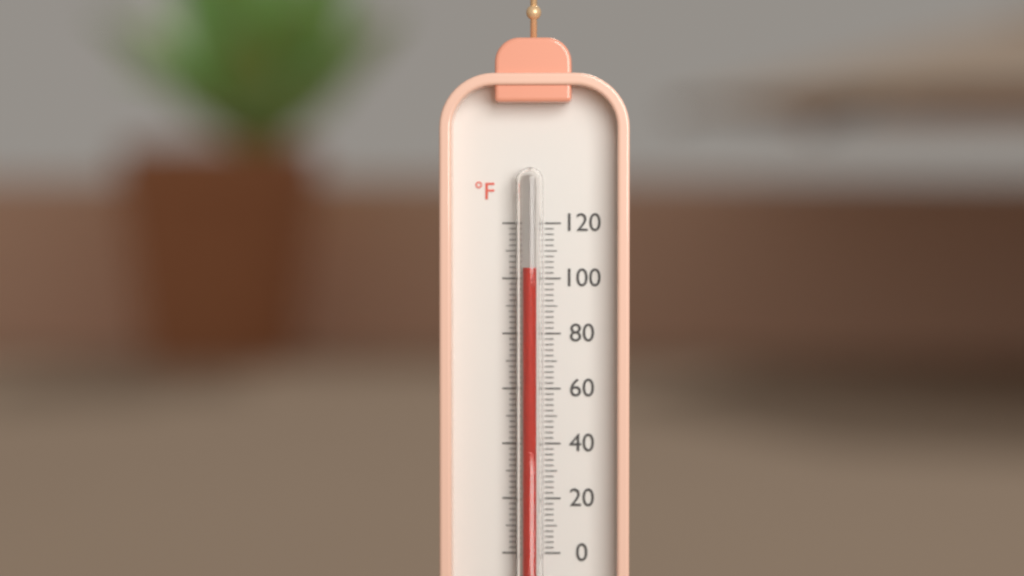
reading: 104 °F
